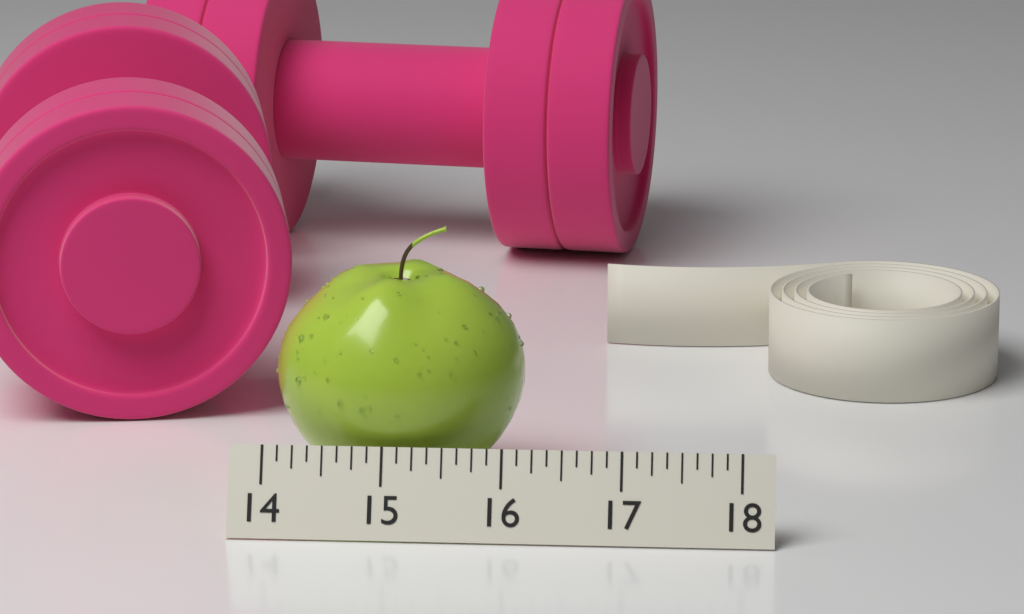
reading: 16.125 (no unit)
